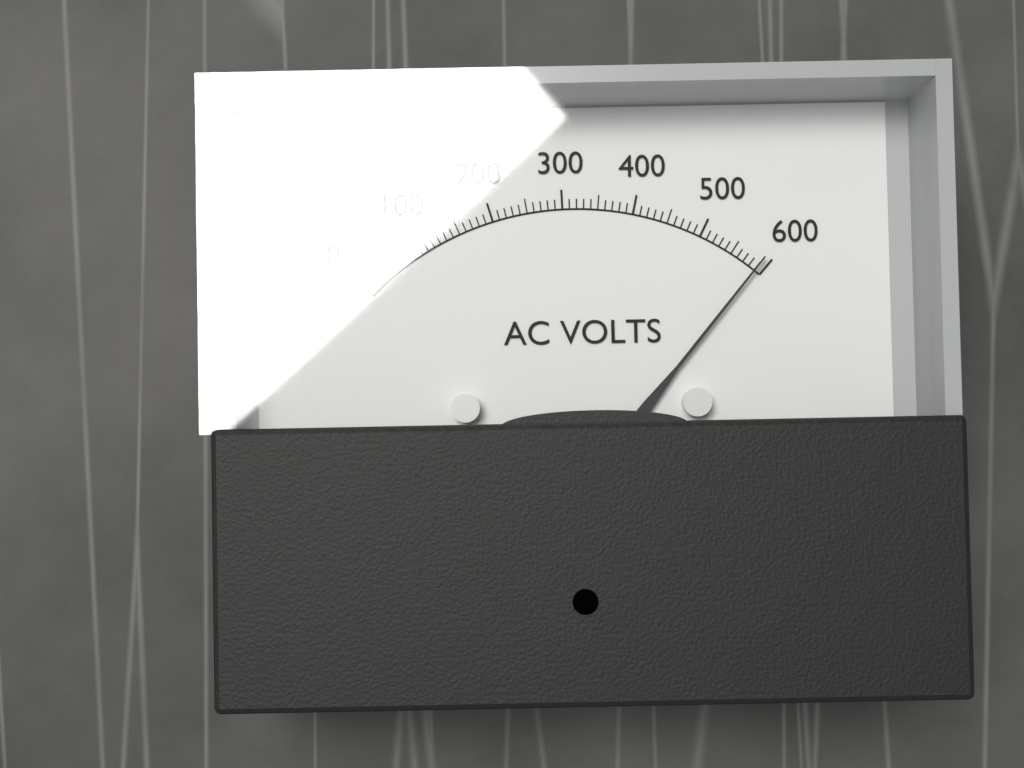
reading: 590 V
